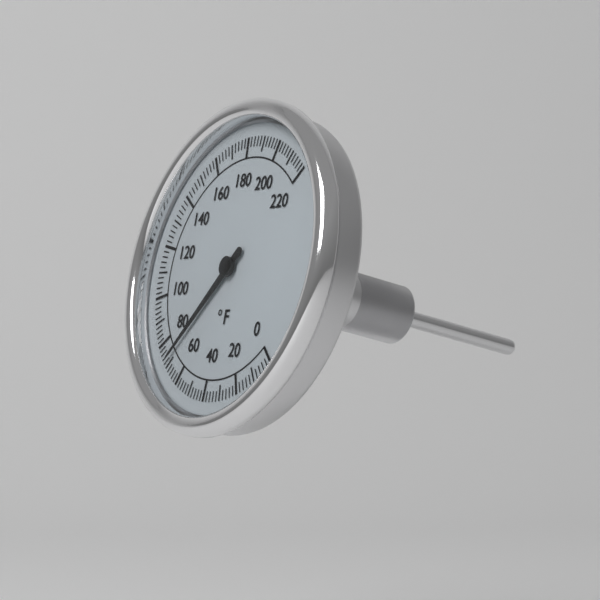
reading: 72 °F
